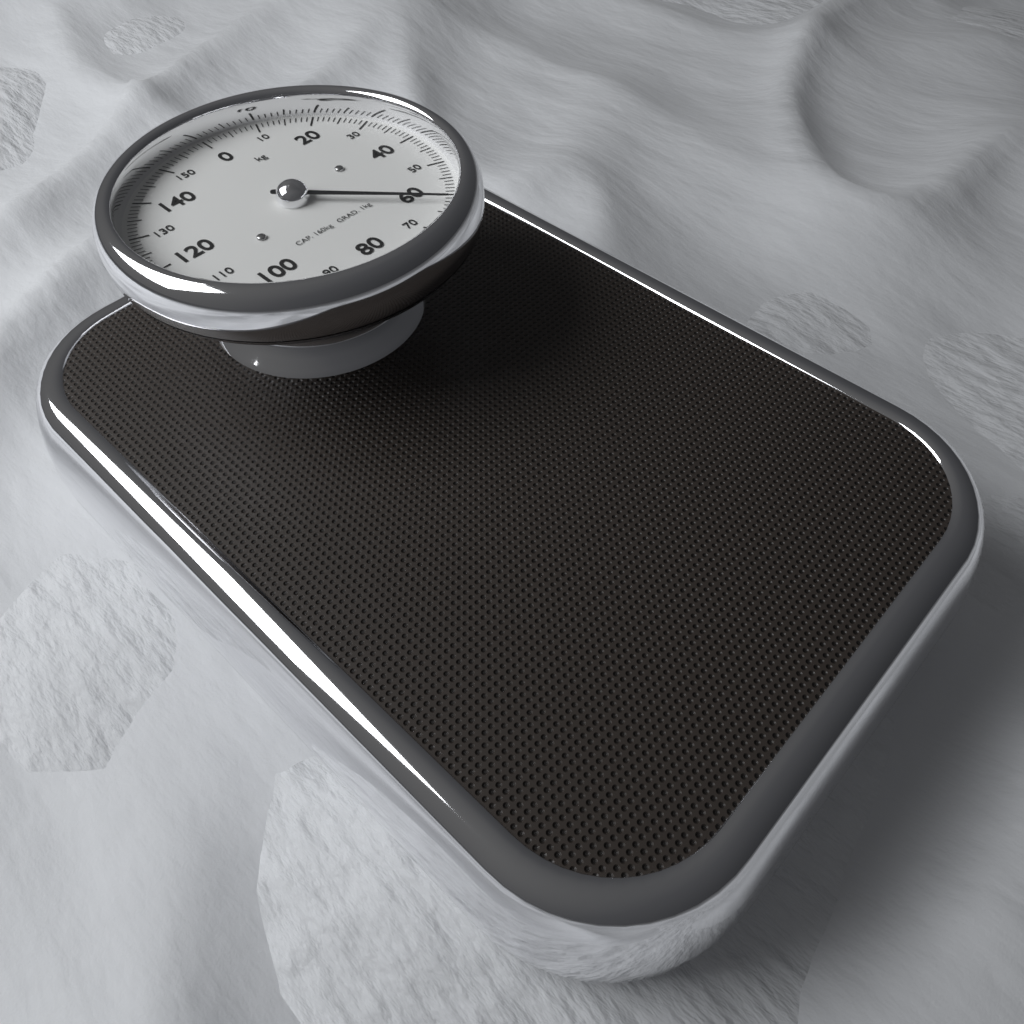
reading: 62 kg
